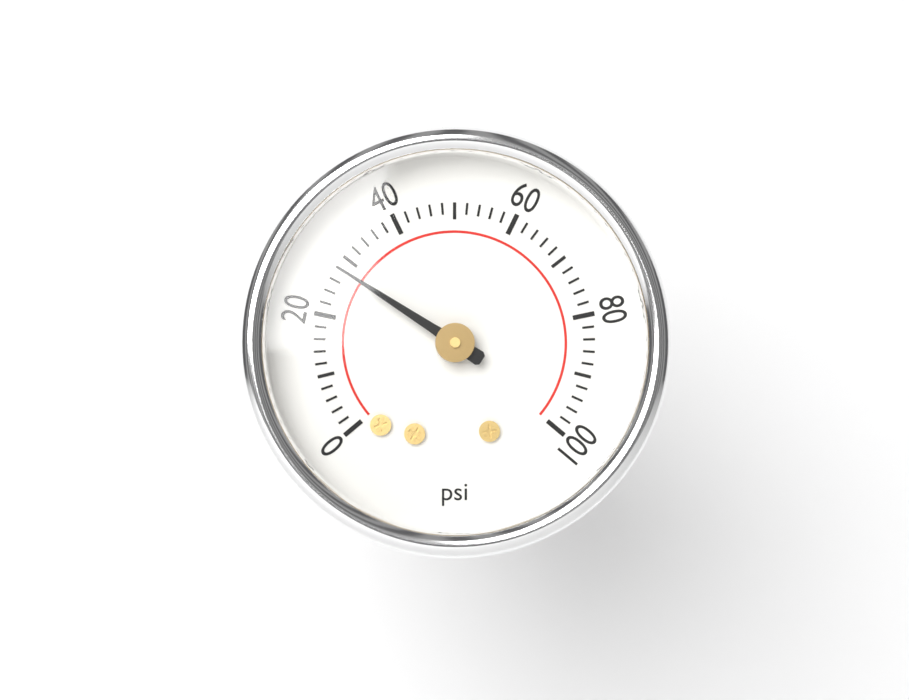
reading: 28 psi
